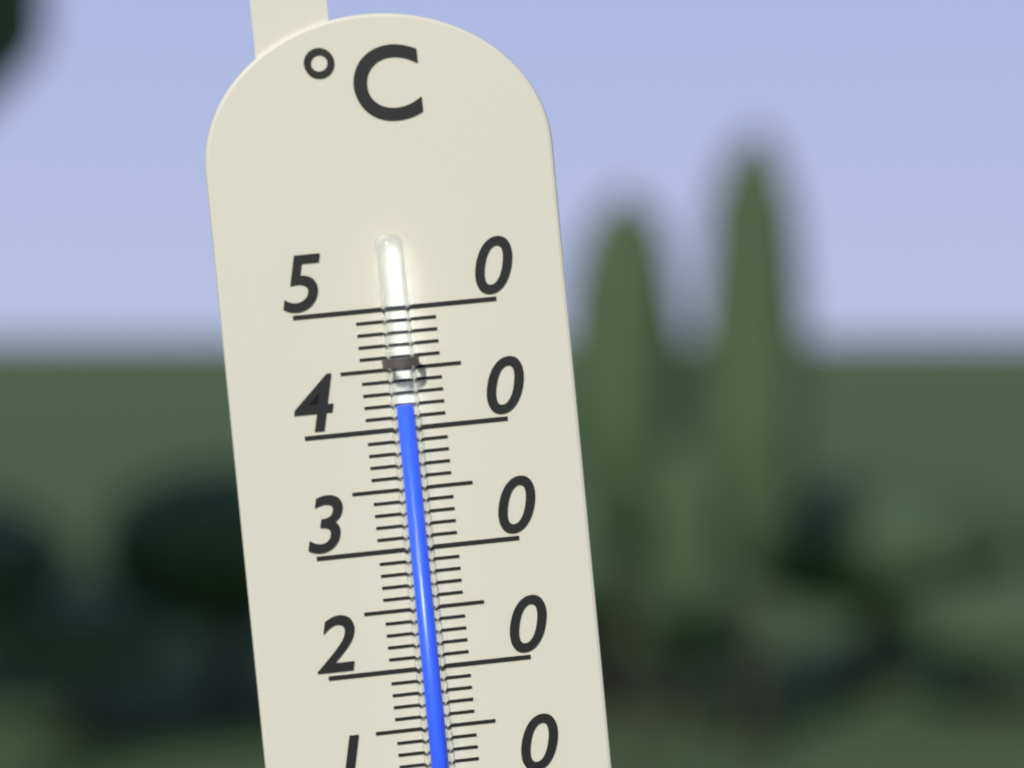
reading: 42 °C
